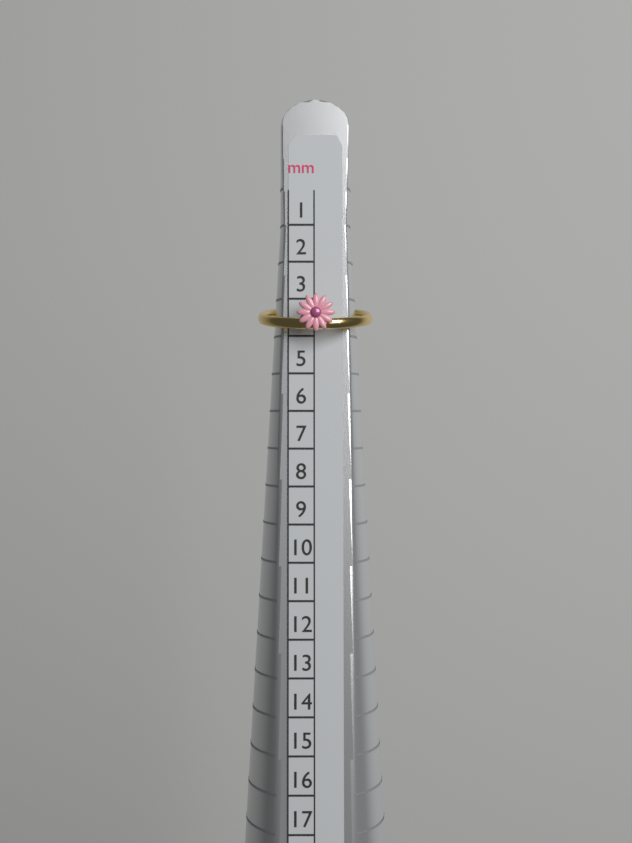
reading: 4 mm
